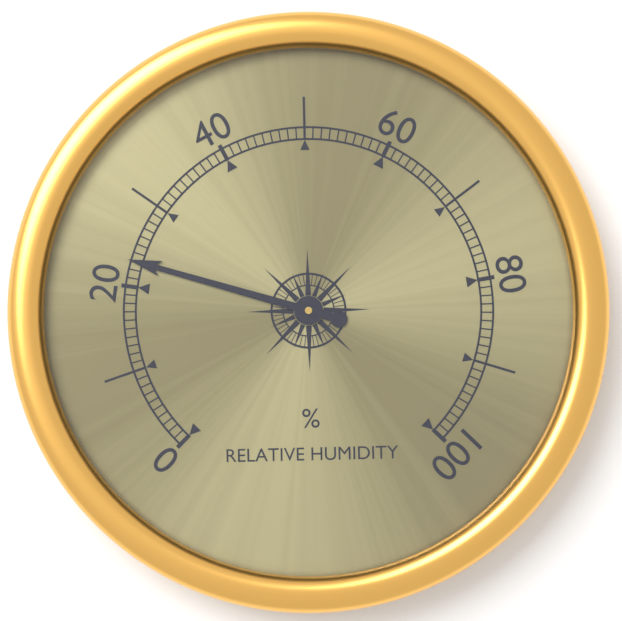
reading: 23 %
